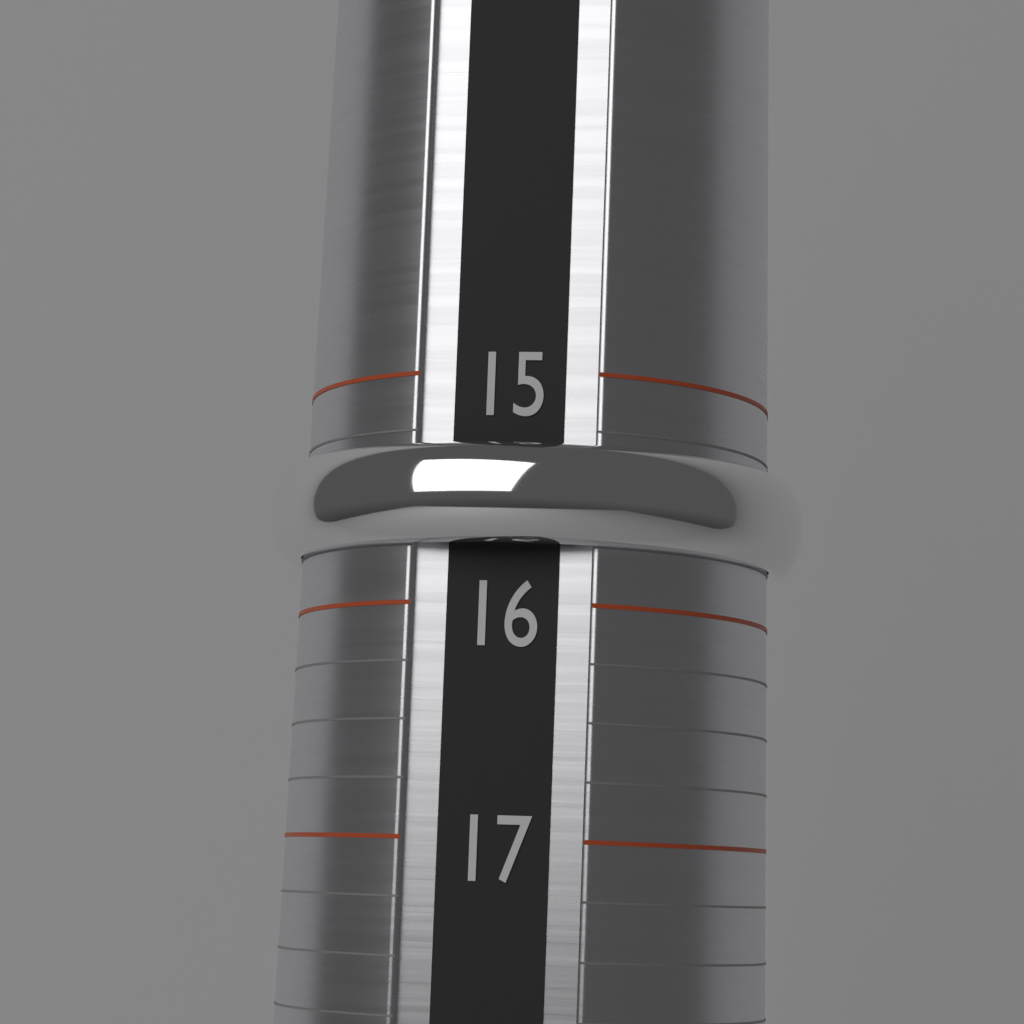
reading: 15.75 (no unit)
